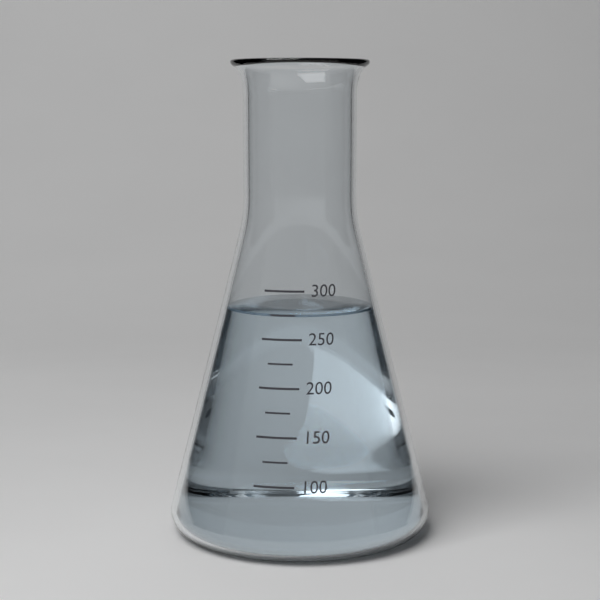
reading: 275 (no unit)
